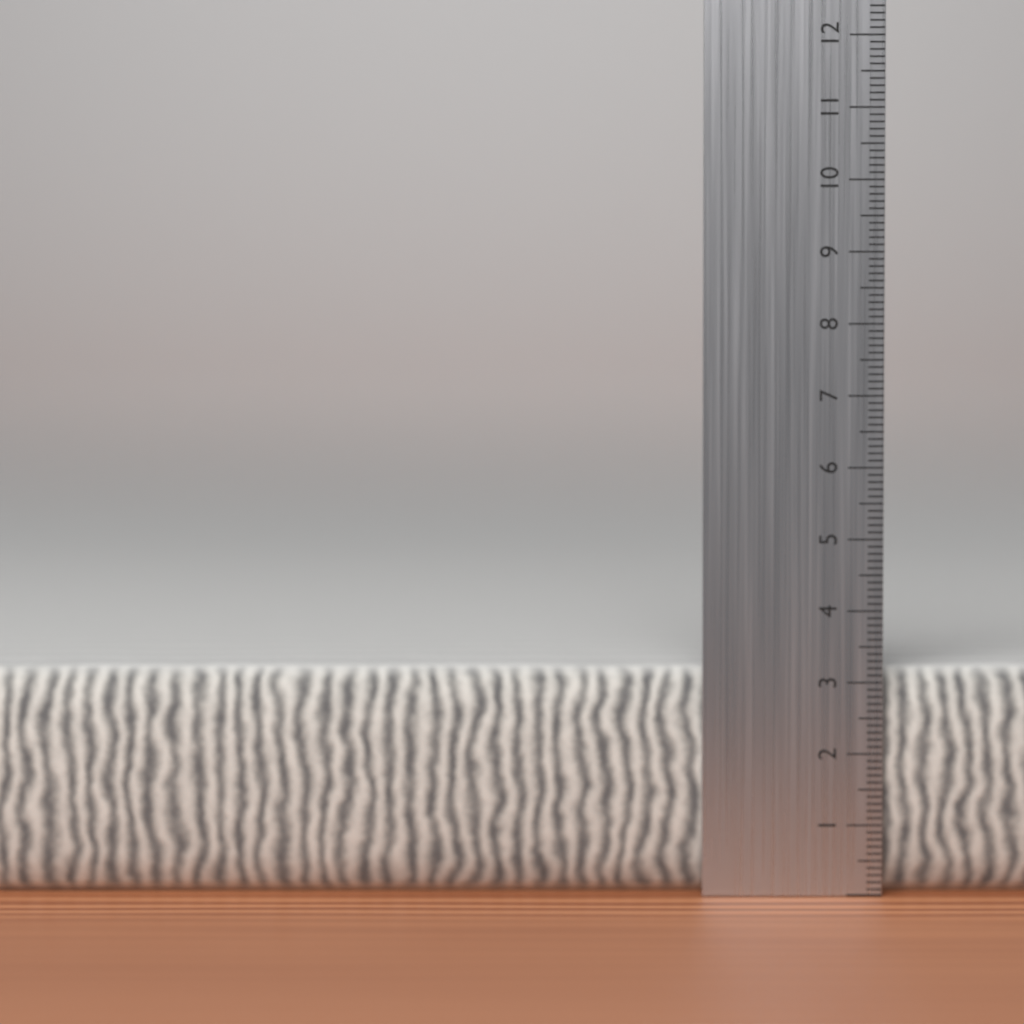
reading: 3.2 cm
